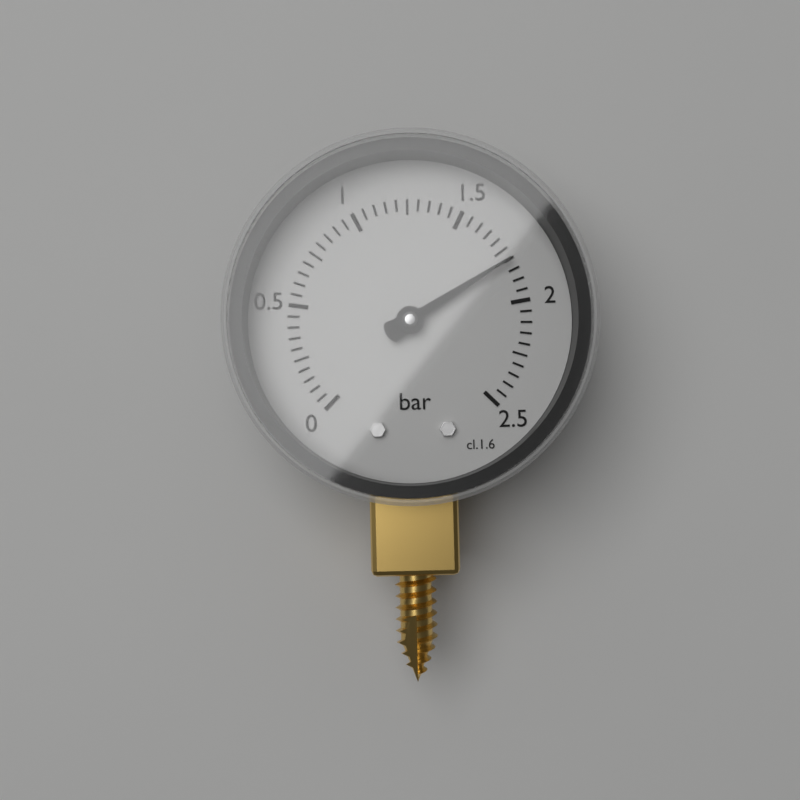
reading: 1.80 bar
